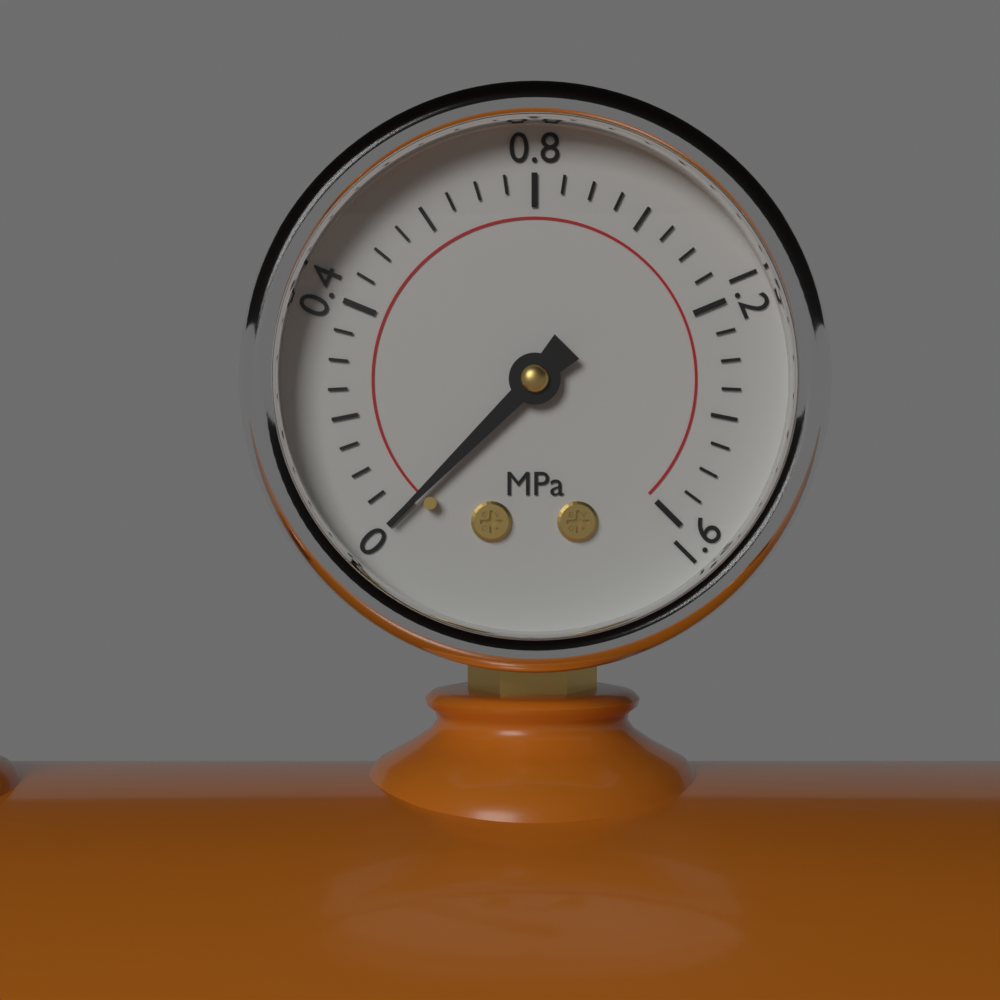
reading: 0.00 MPa
